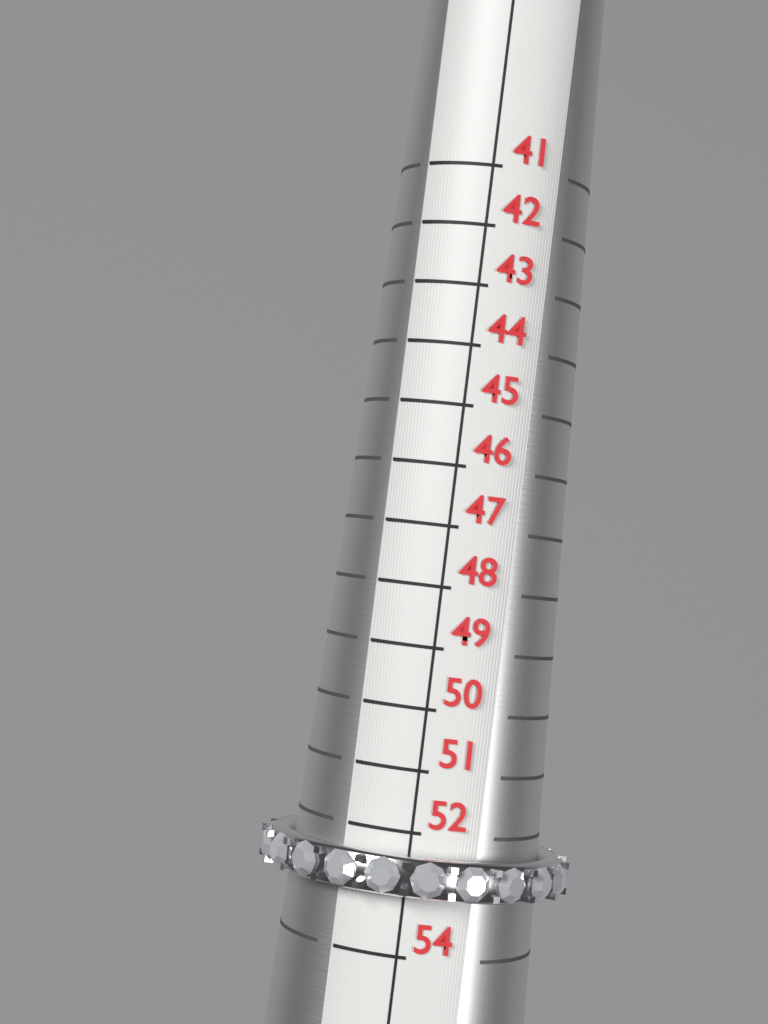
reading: 53 (no unit)
